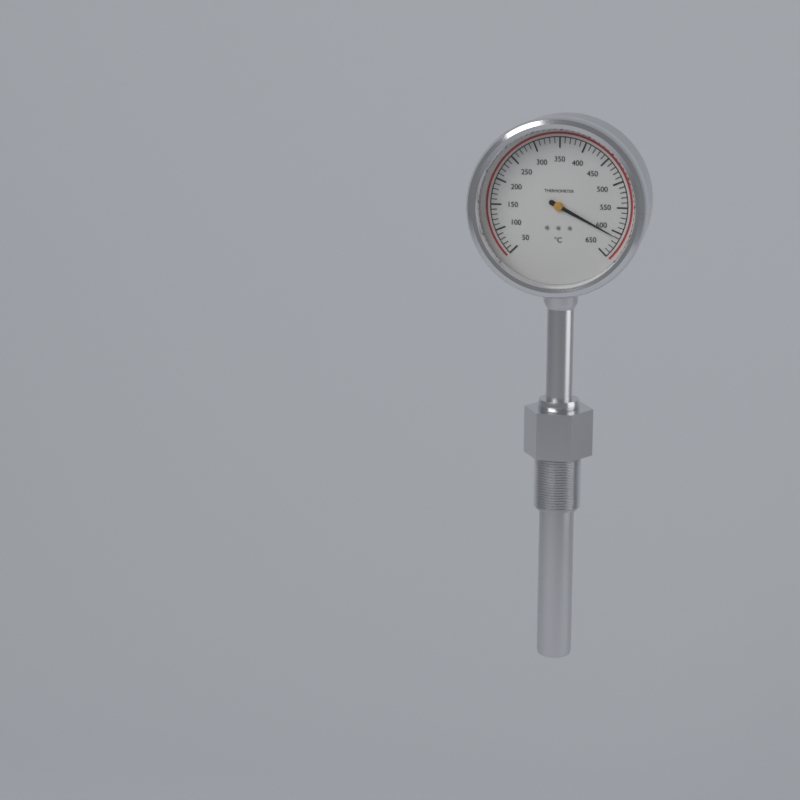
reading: 610 °C
